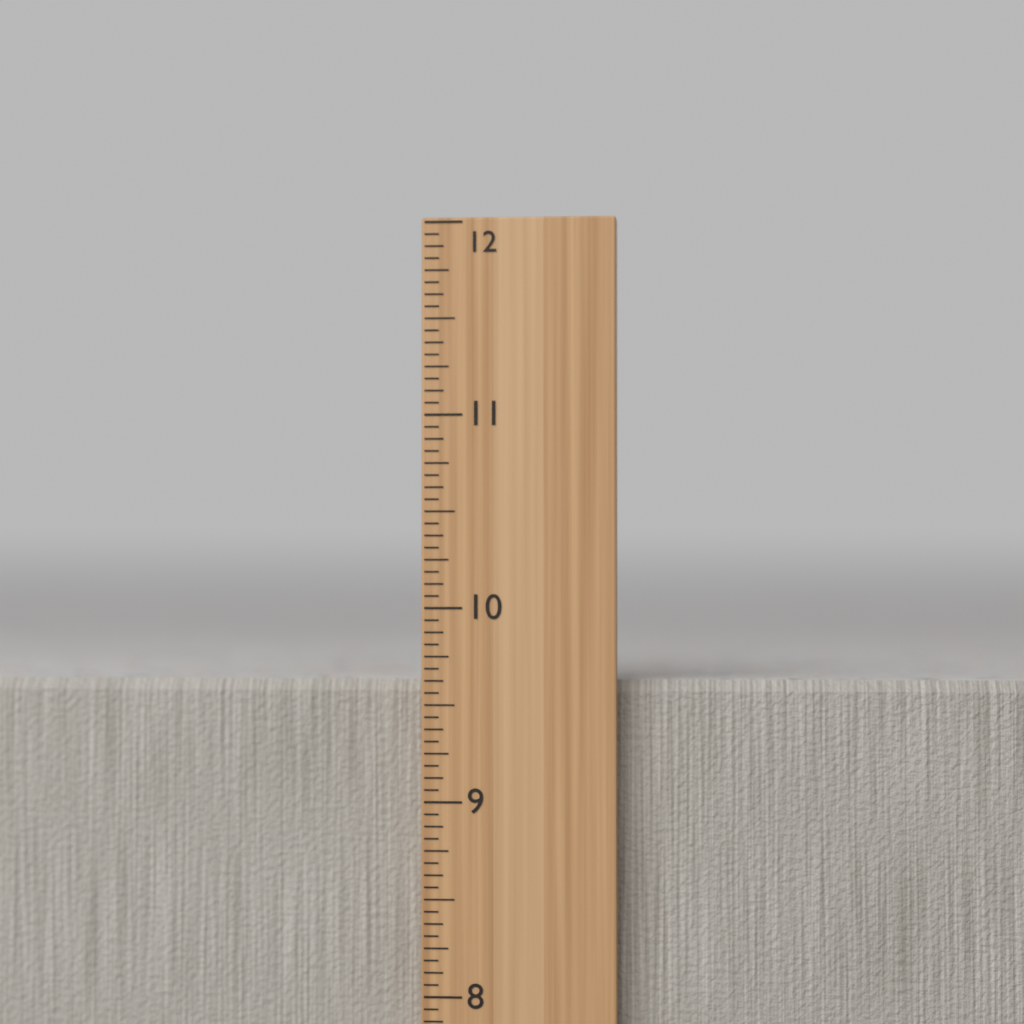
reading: 9.6250 in
